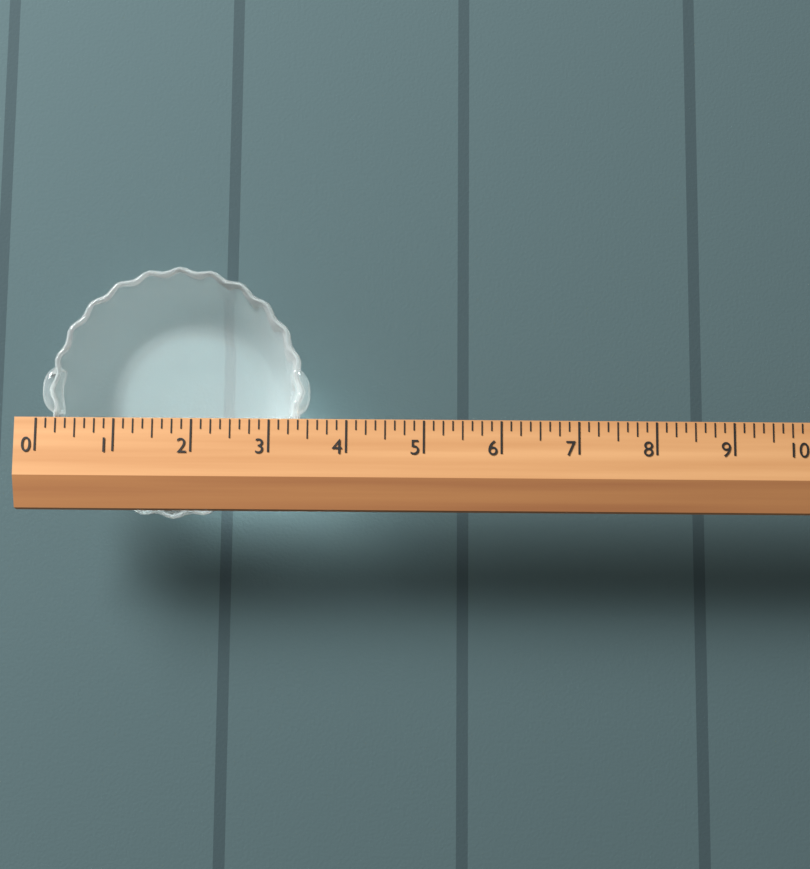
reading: 3.500 (no unit)
